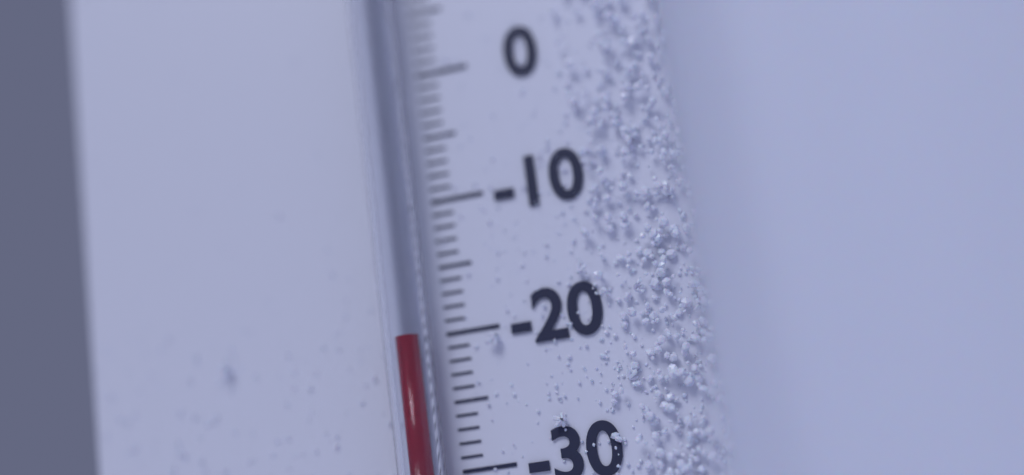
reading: -20 °C
